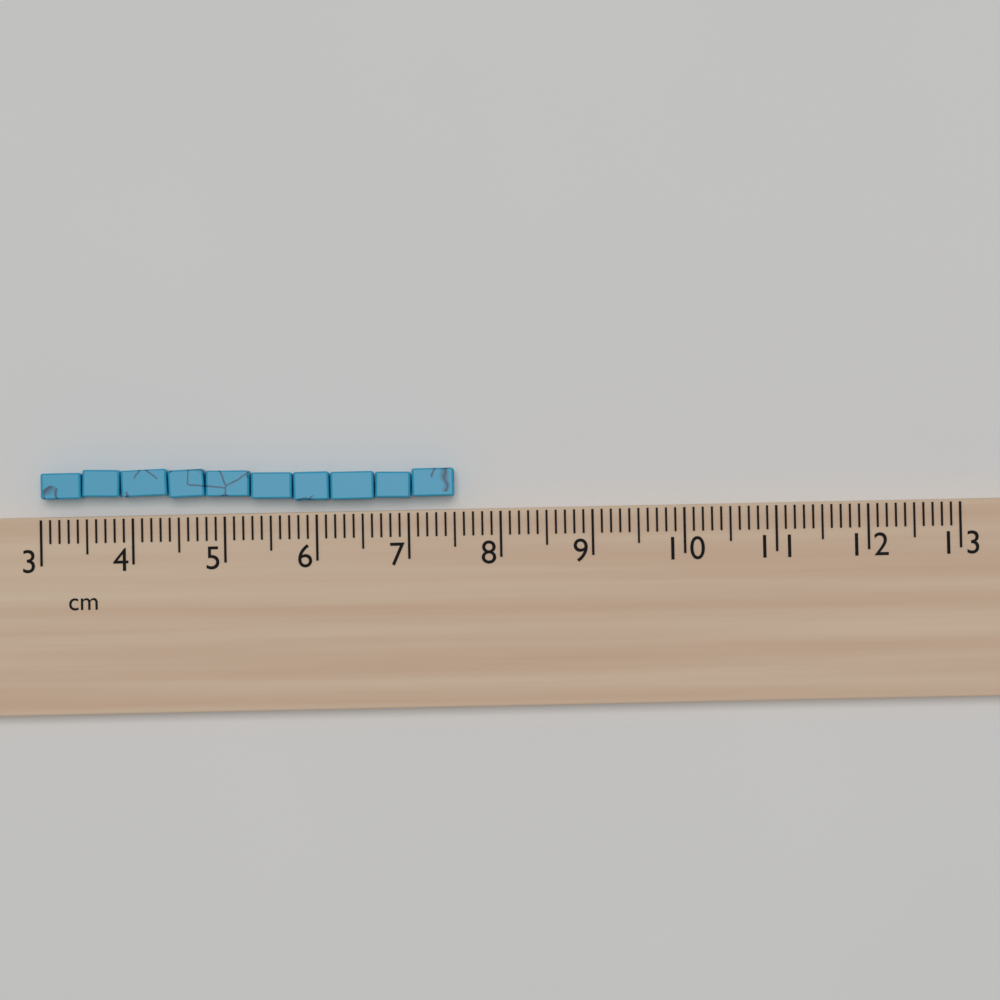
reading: 7.5 cm
